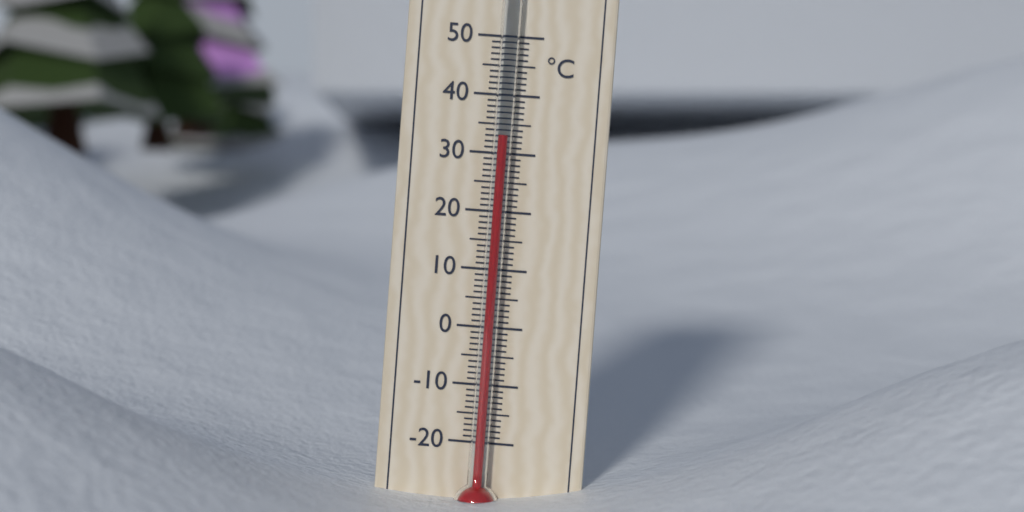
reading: 33 °C
